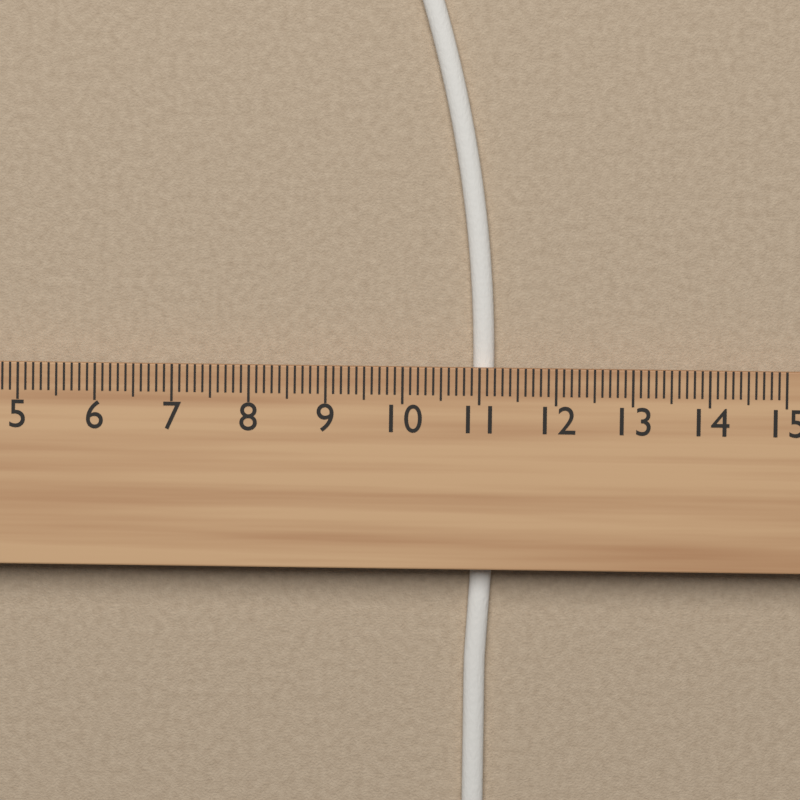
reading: 11.2 cm
